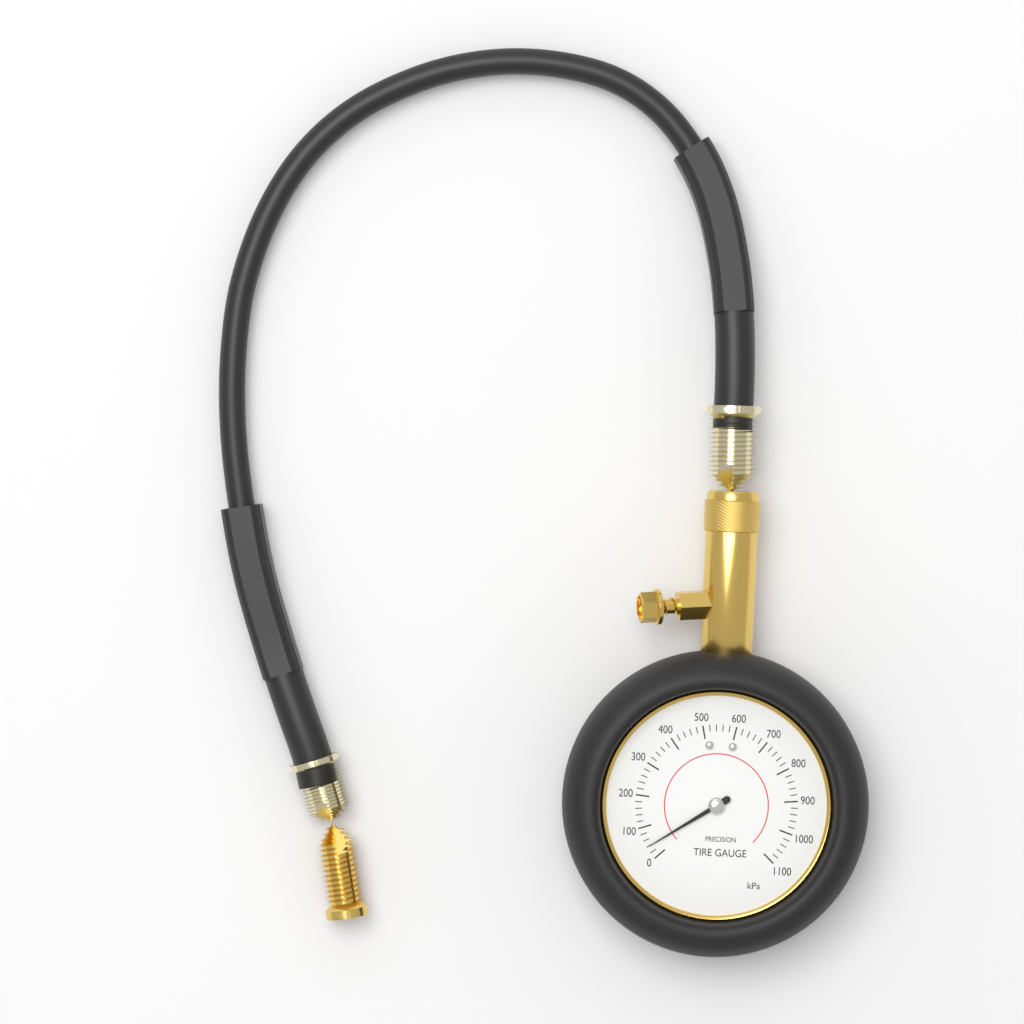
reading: 40 kPa
